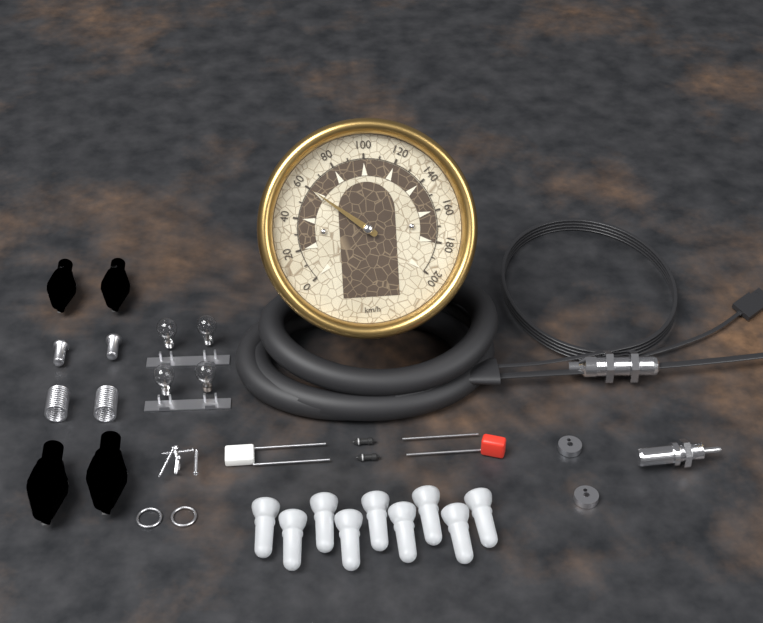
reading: 60 km/h
